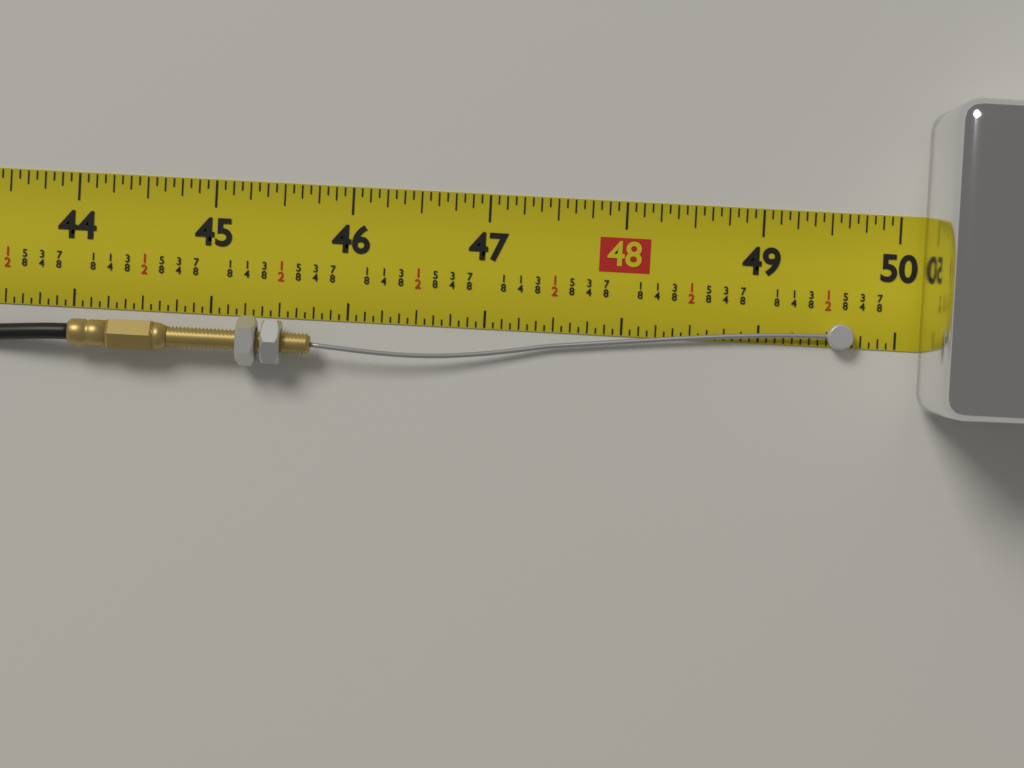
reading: 49.6875 in
